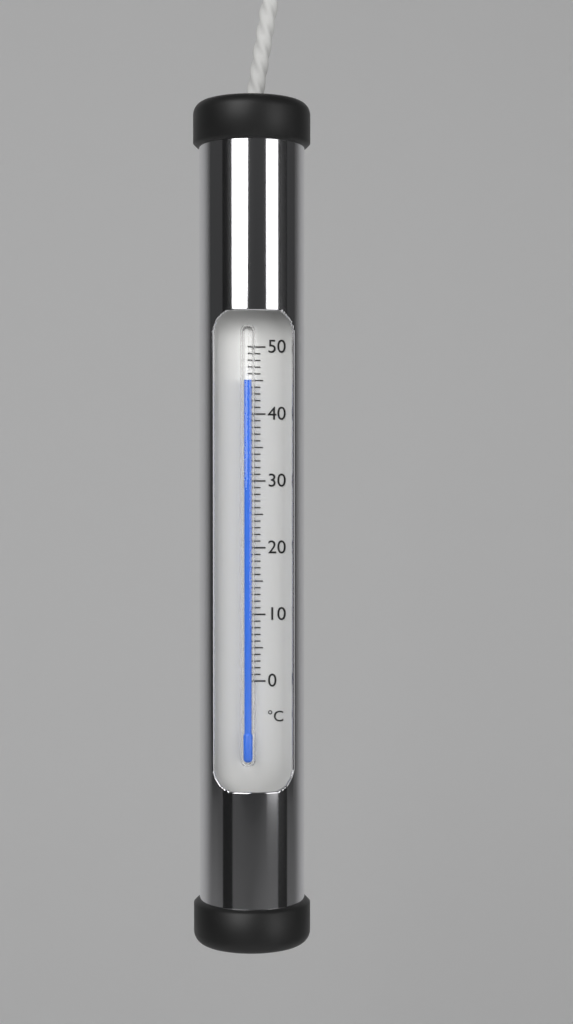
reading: 45 °C
